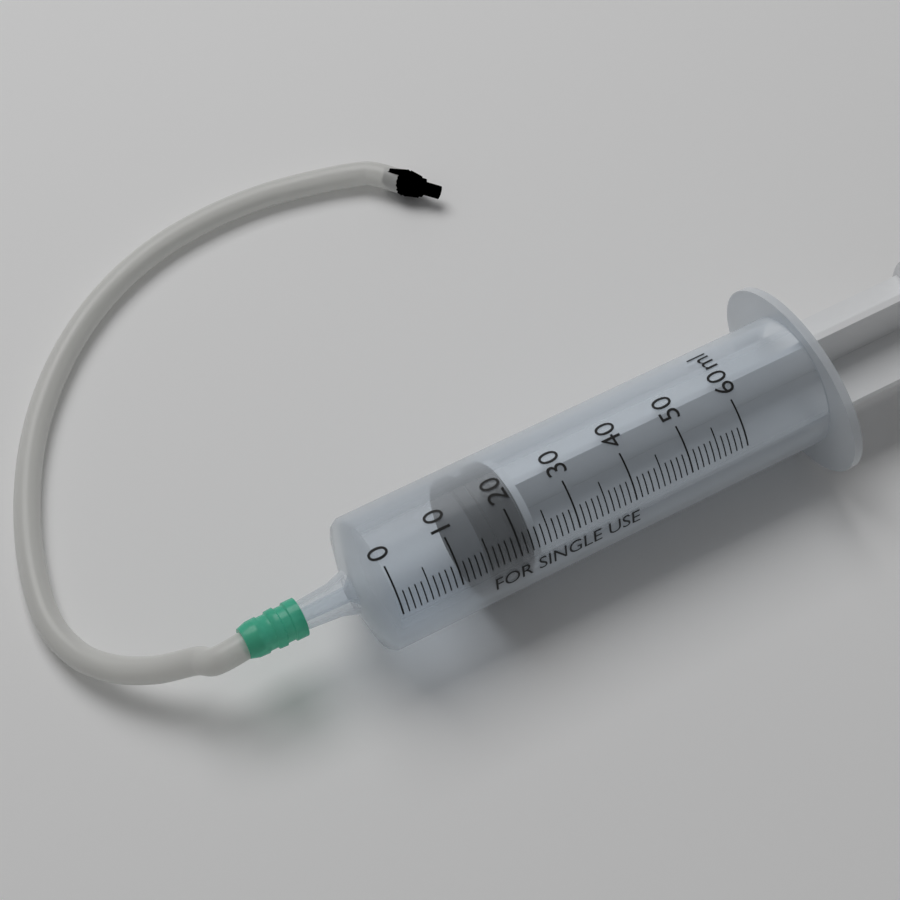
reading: 15 ml
